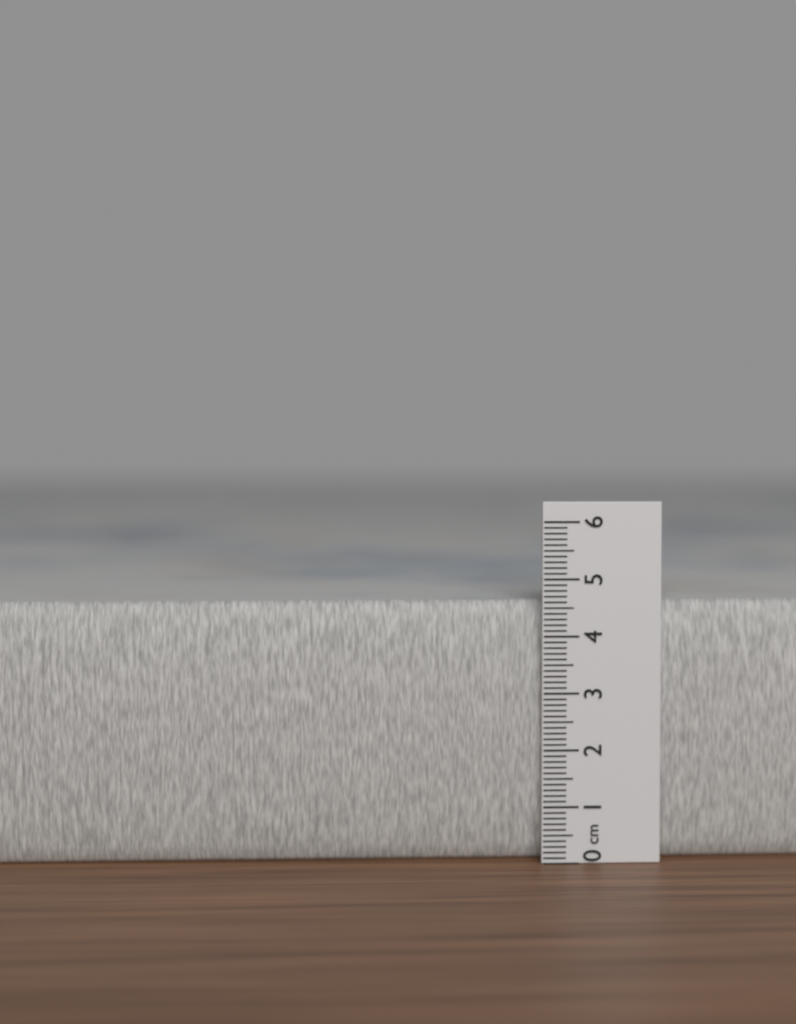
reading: 4.6 cm
